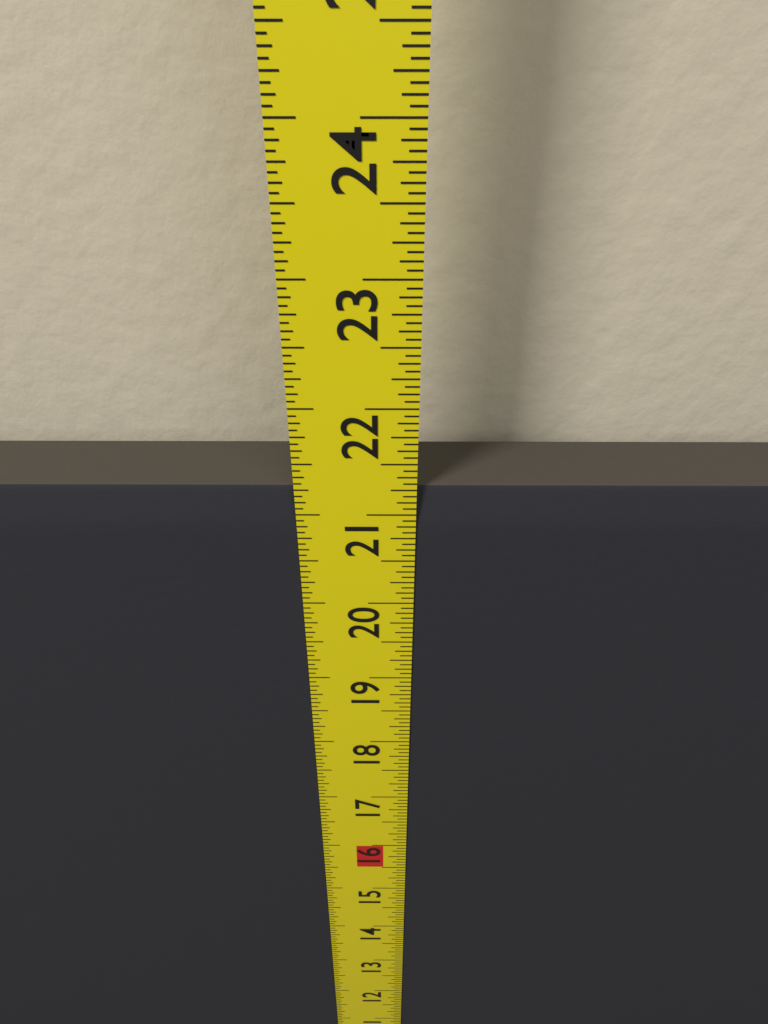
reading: 21.2500 in
